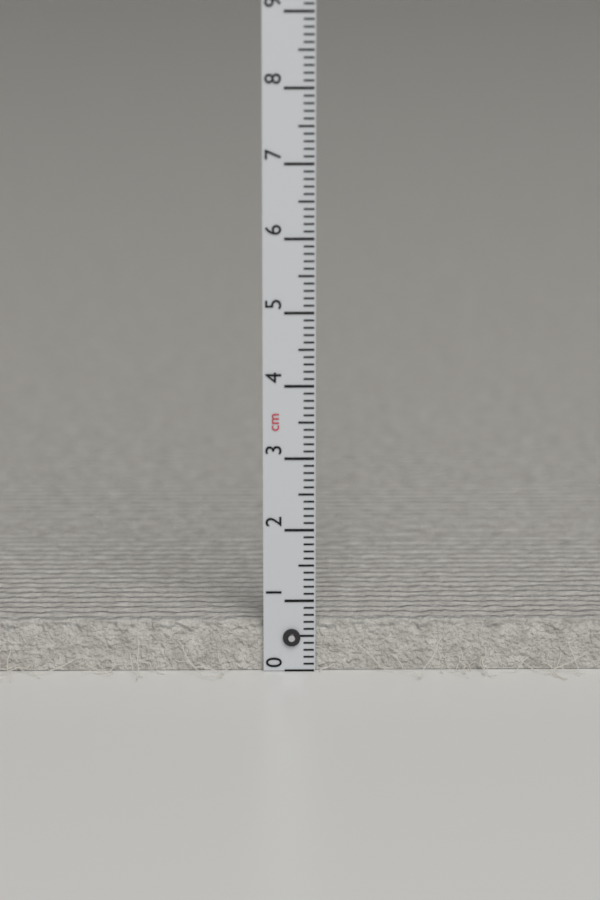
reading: 0.7 cm
